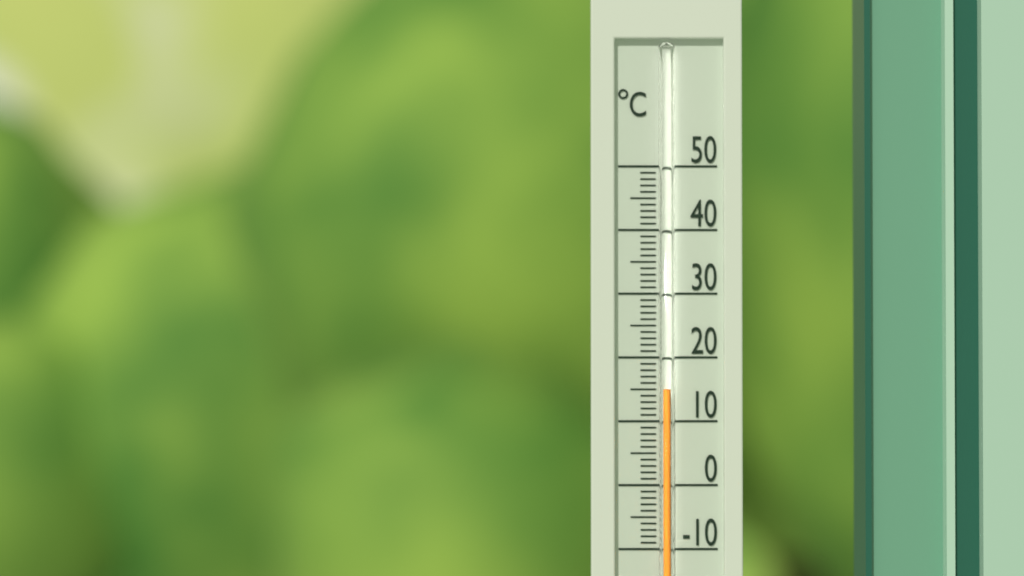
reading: 15 °C
